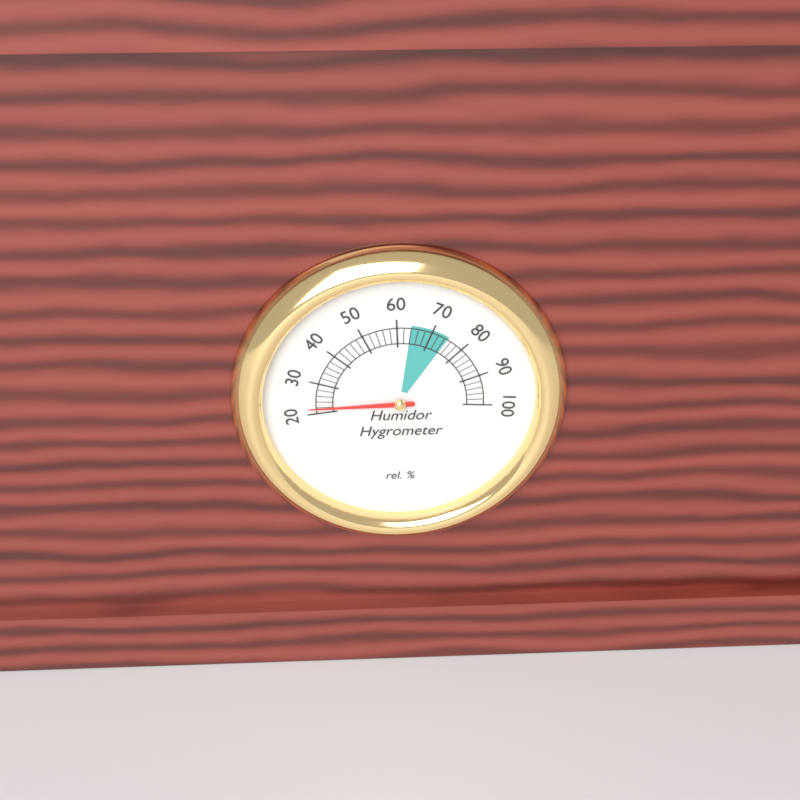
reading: 22 %
